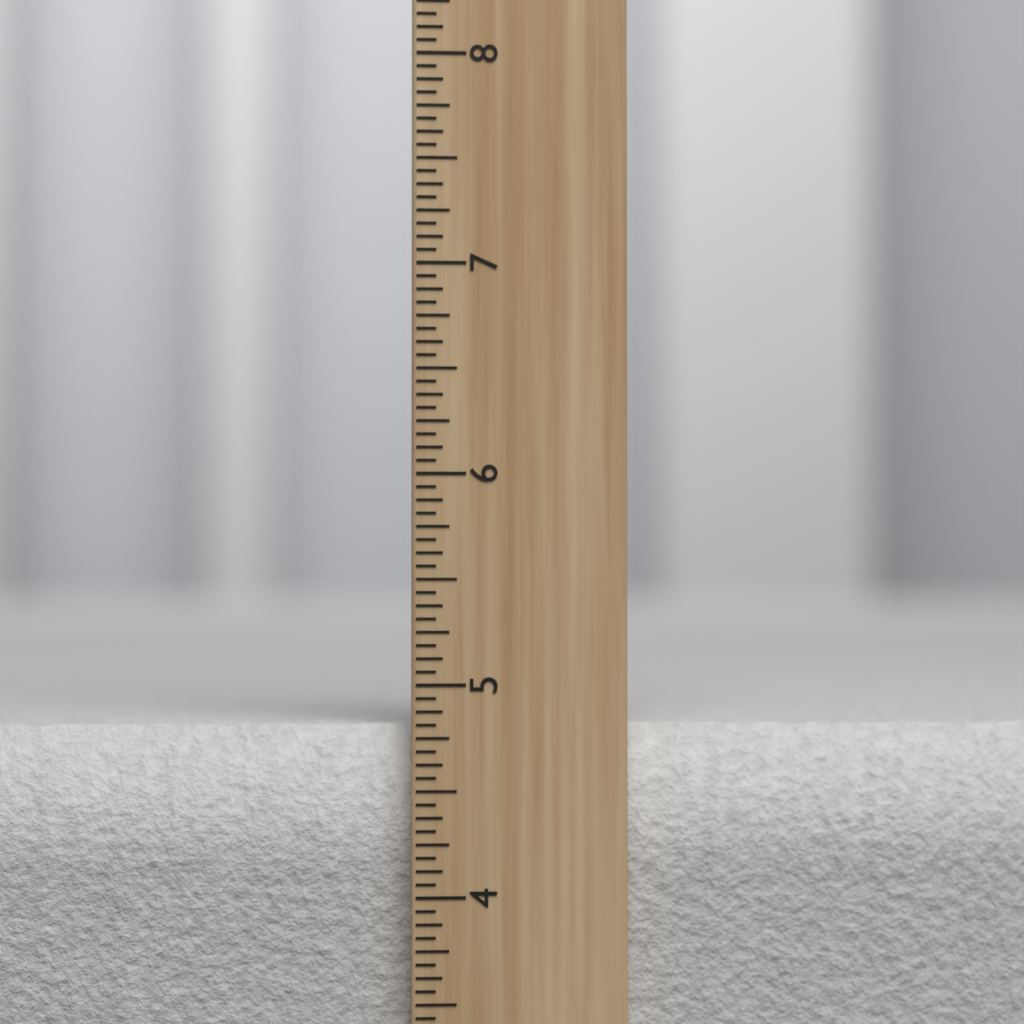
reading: 4.8125 inch
